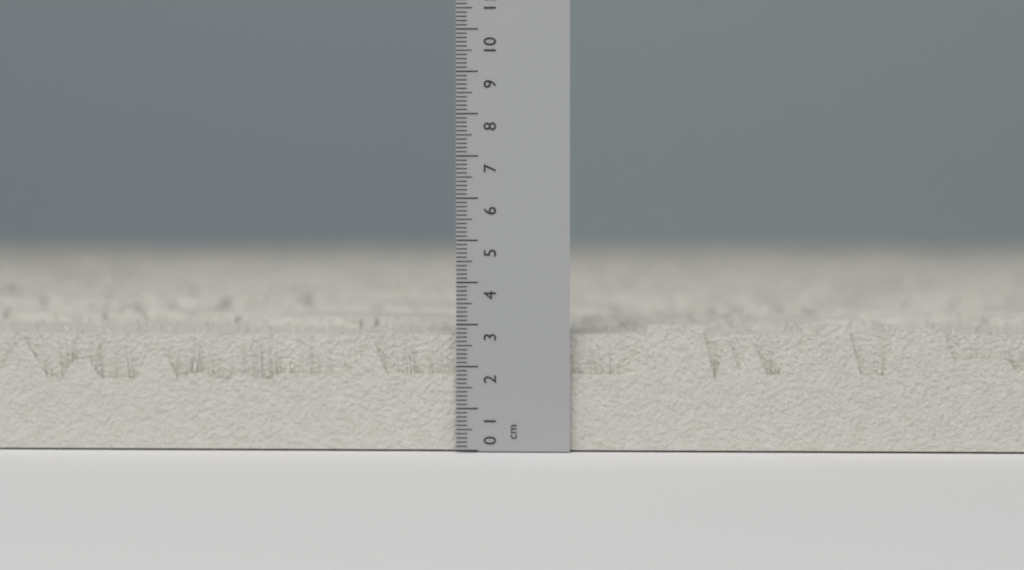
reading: 3.0 cm
